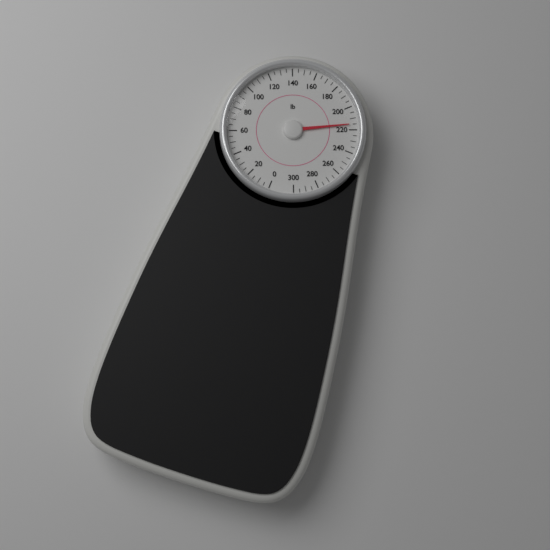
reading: 215 lb
